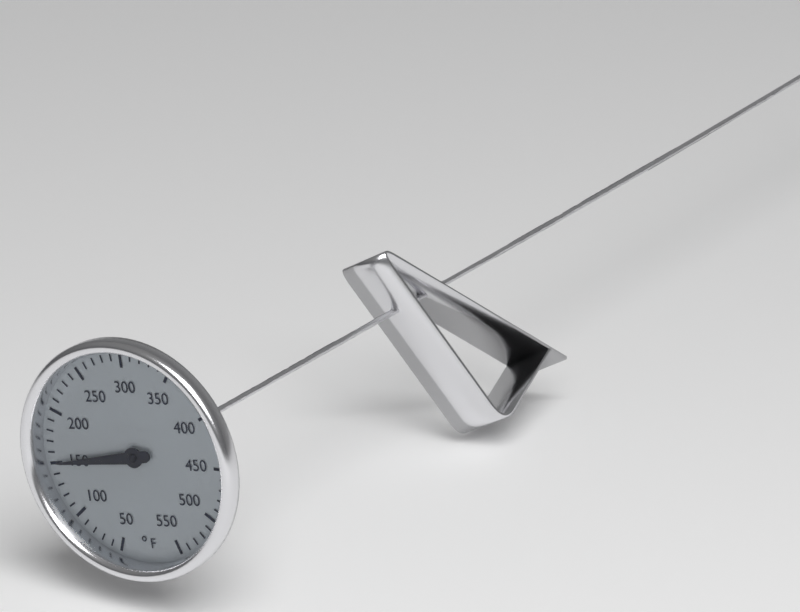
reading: 150 °F
